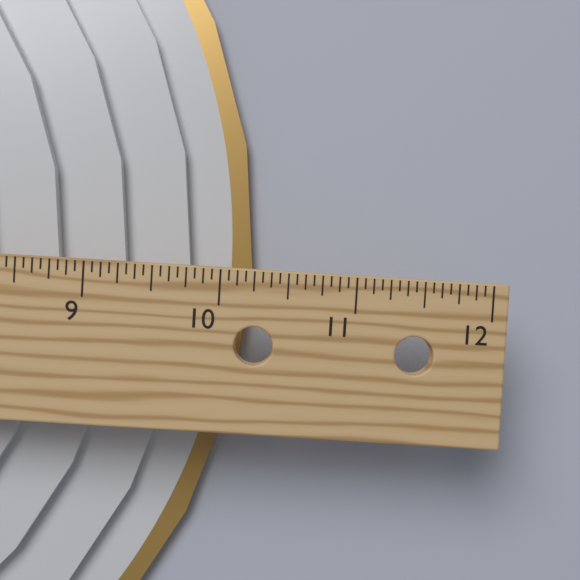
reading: 10.1875 in
